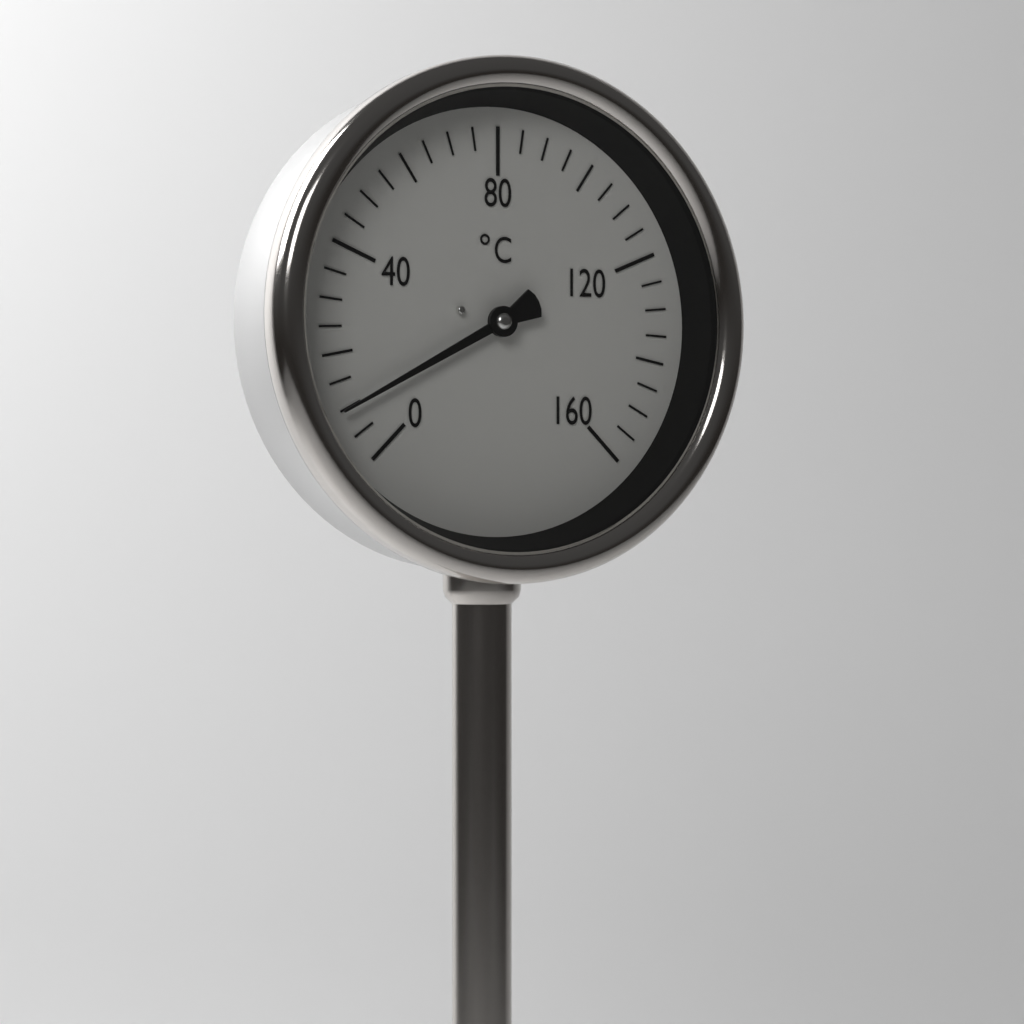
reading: 10 °C
